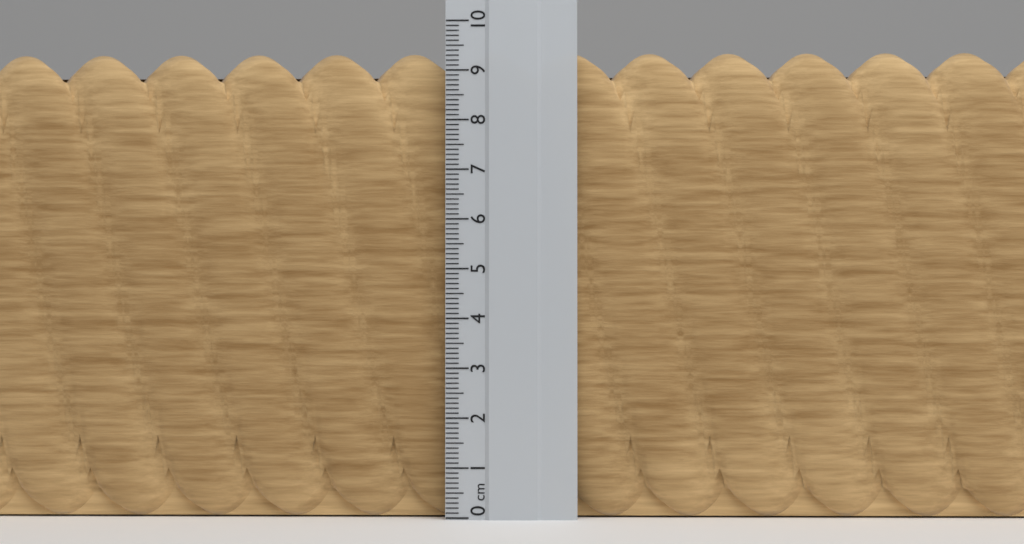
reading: 9.4 cm
